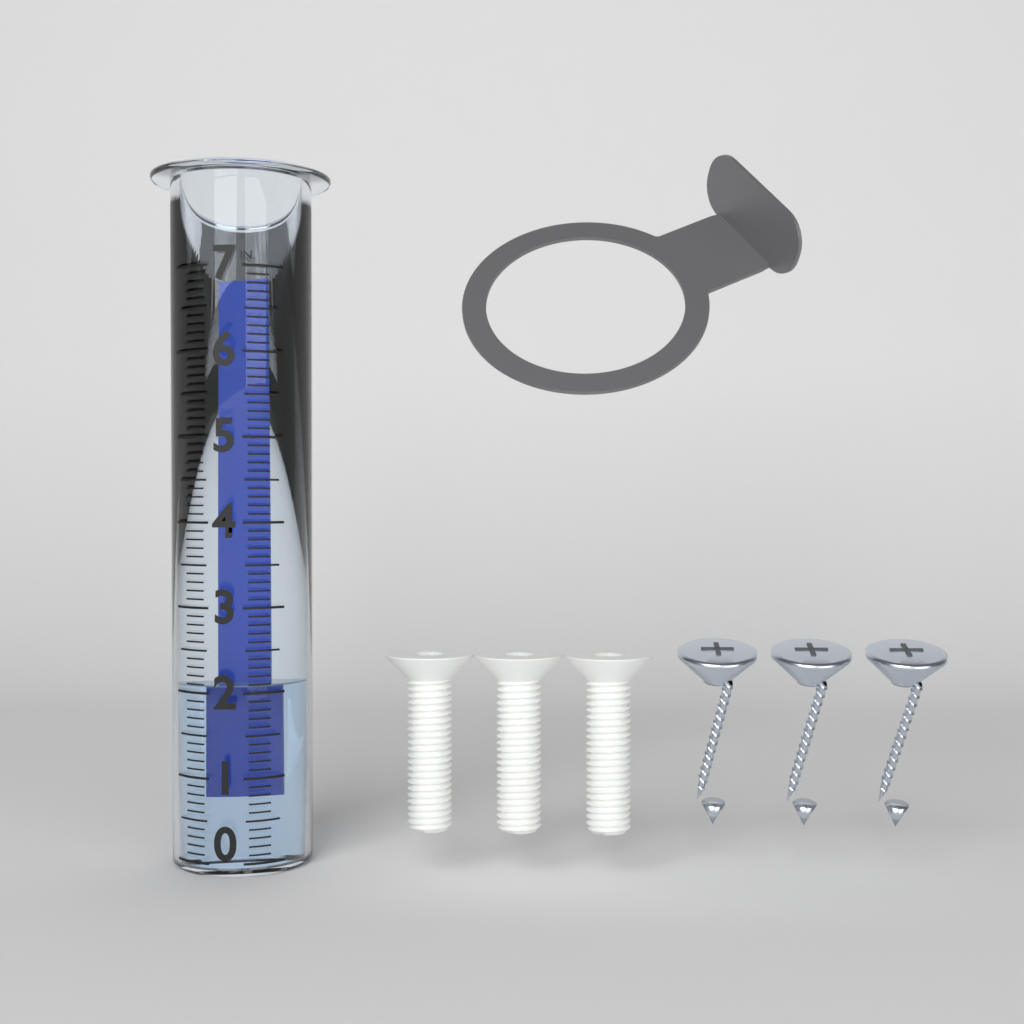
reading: 2.1 in
